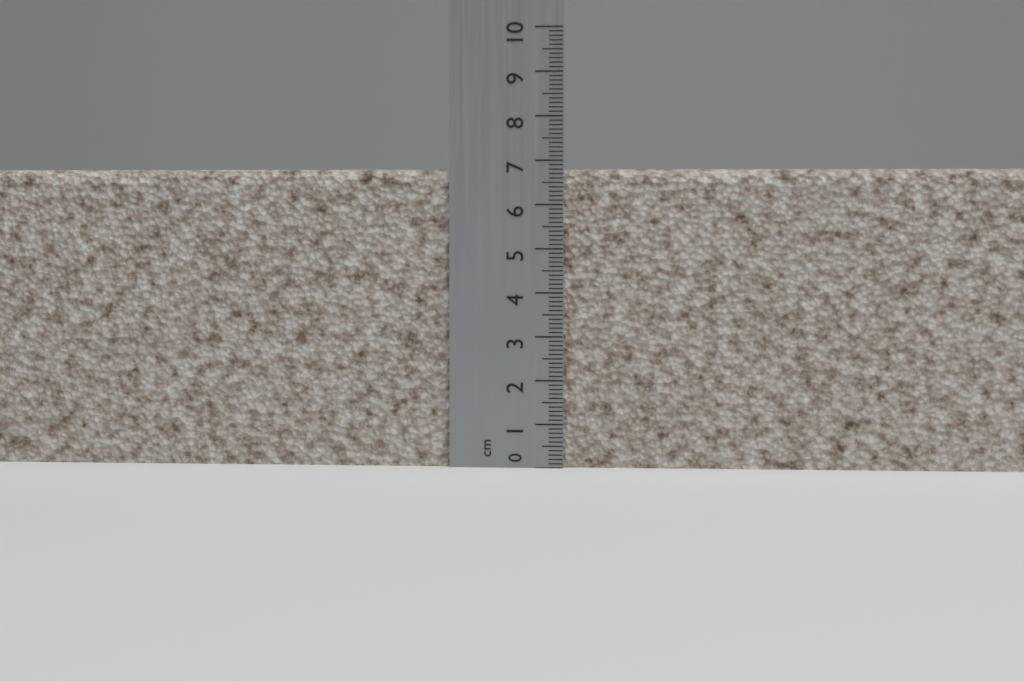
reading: 6.8 cm
